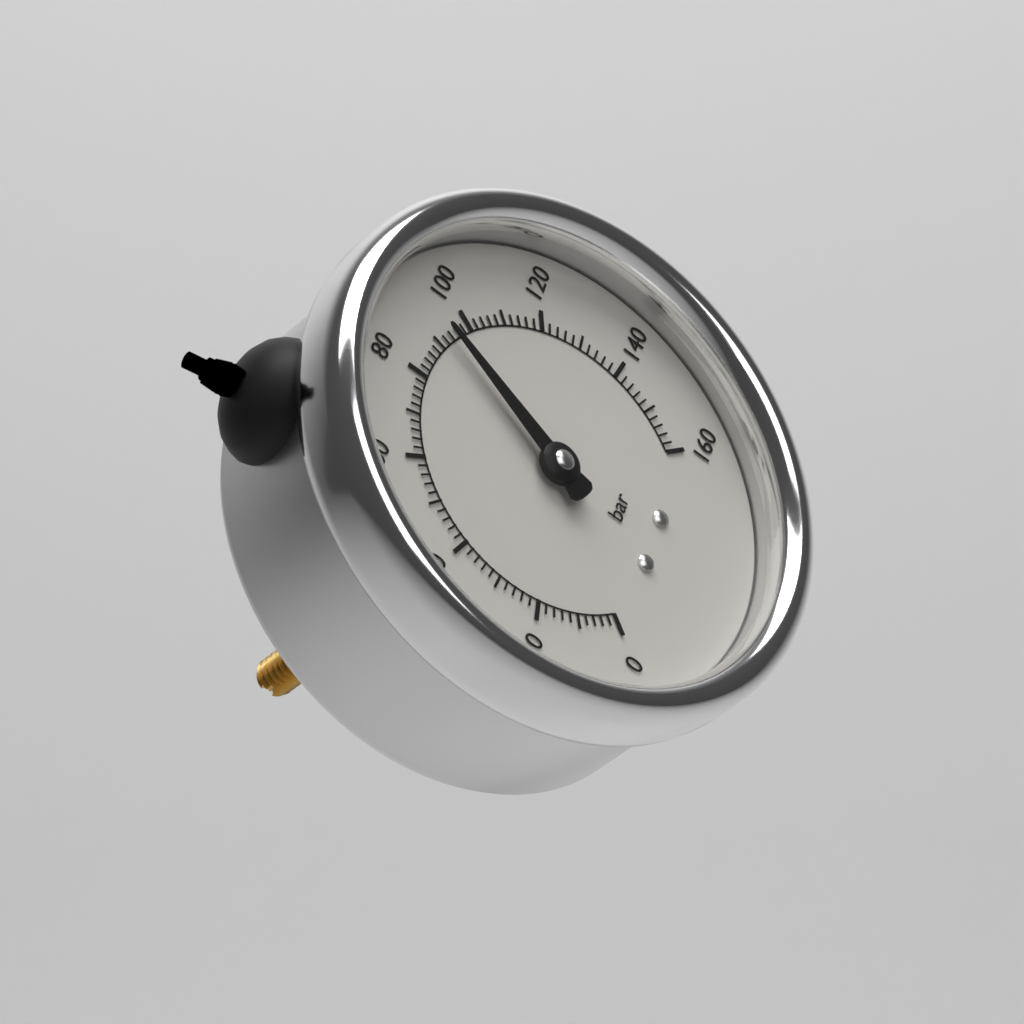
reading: 94 bar
